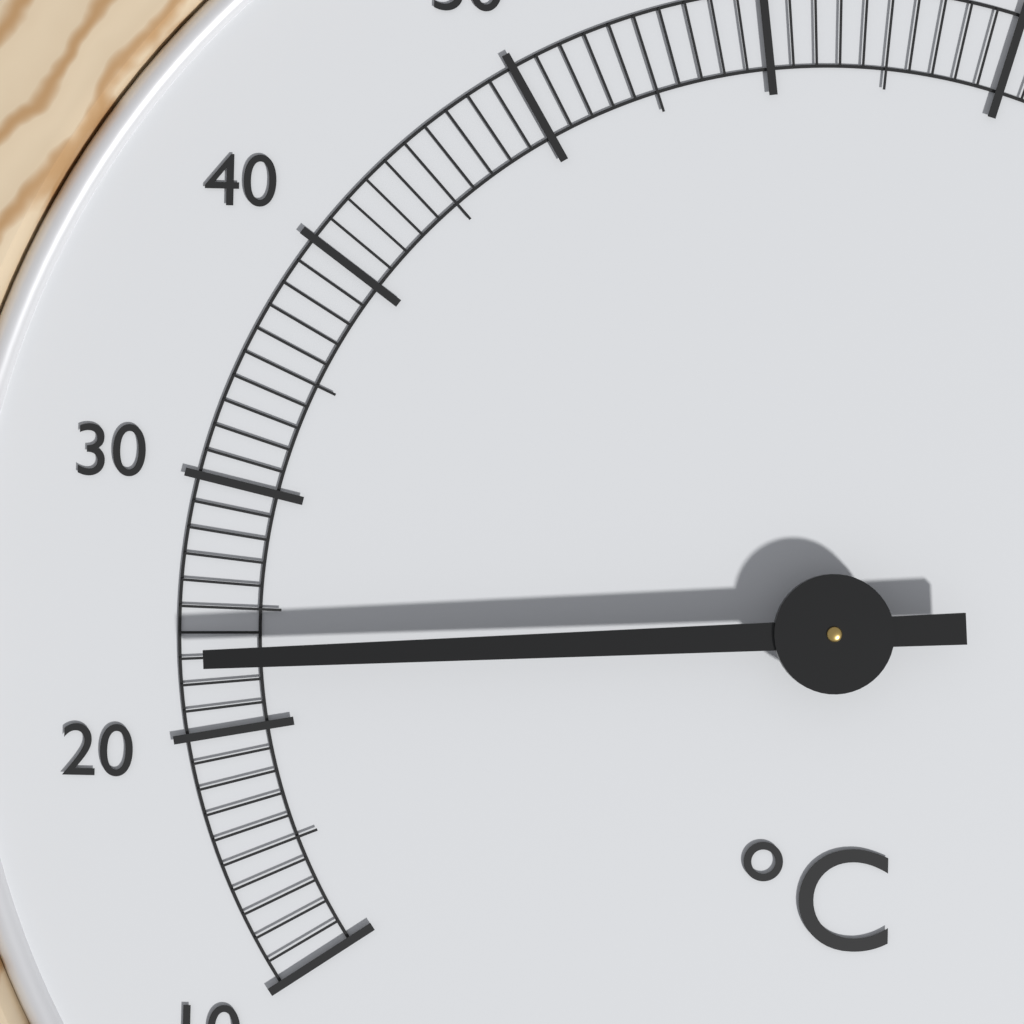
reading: 23 °C
